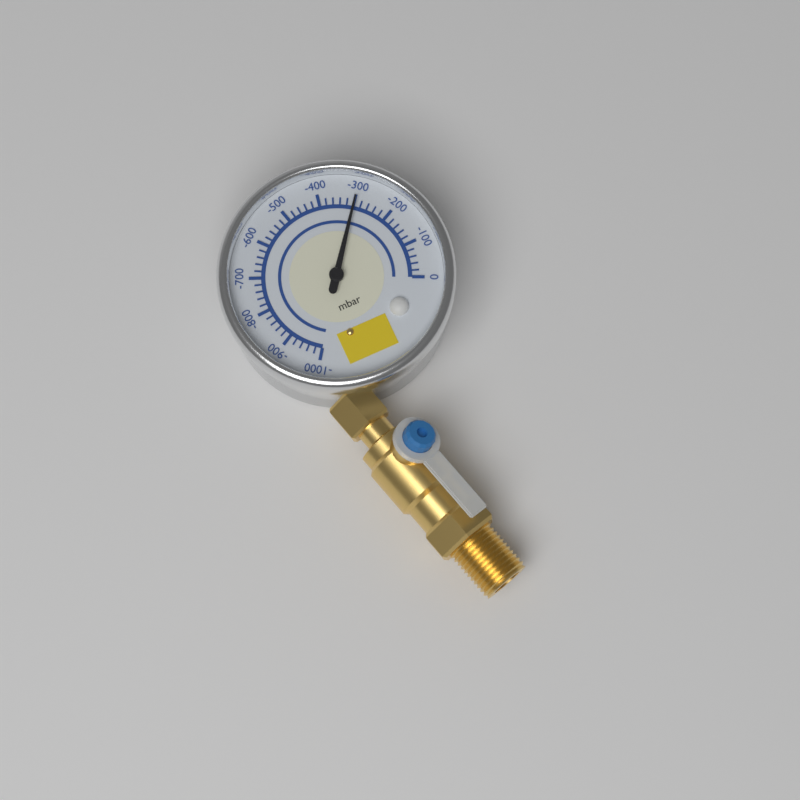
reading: -300 mbar
